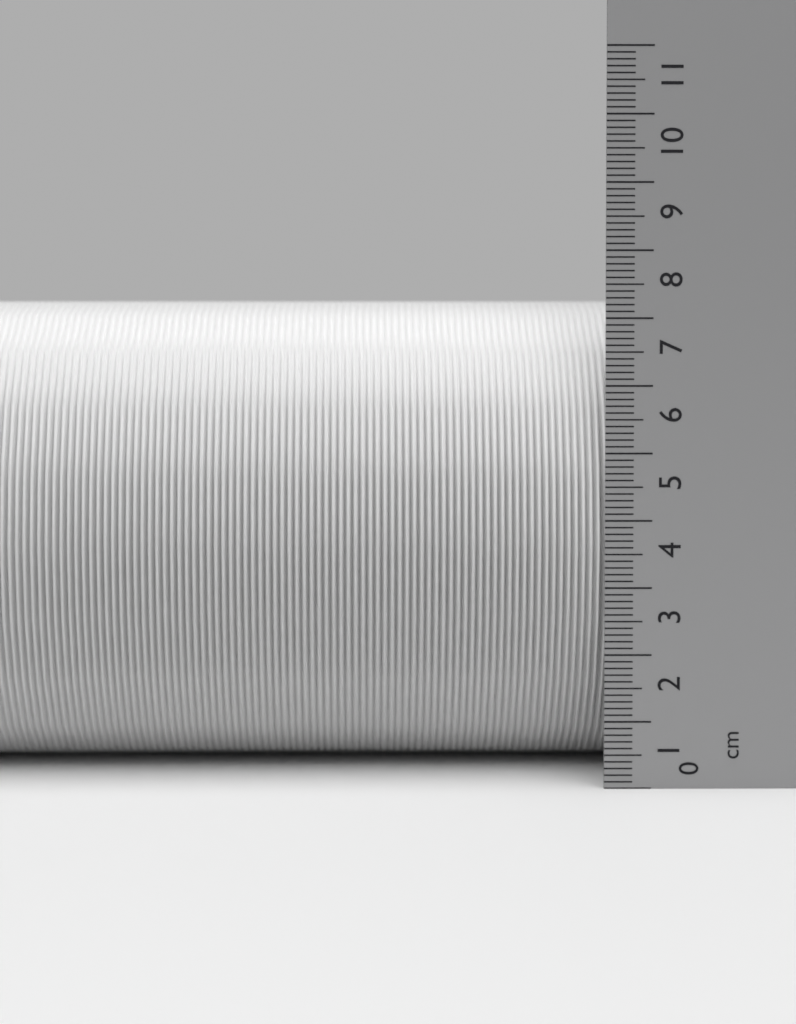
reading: 7.3 cm
